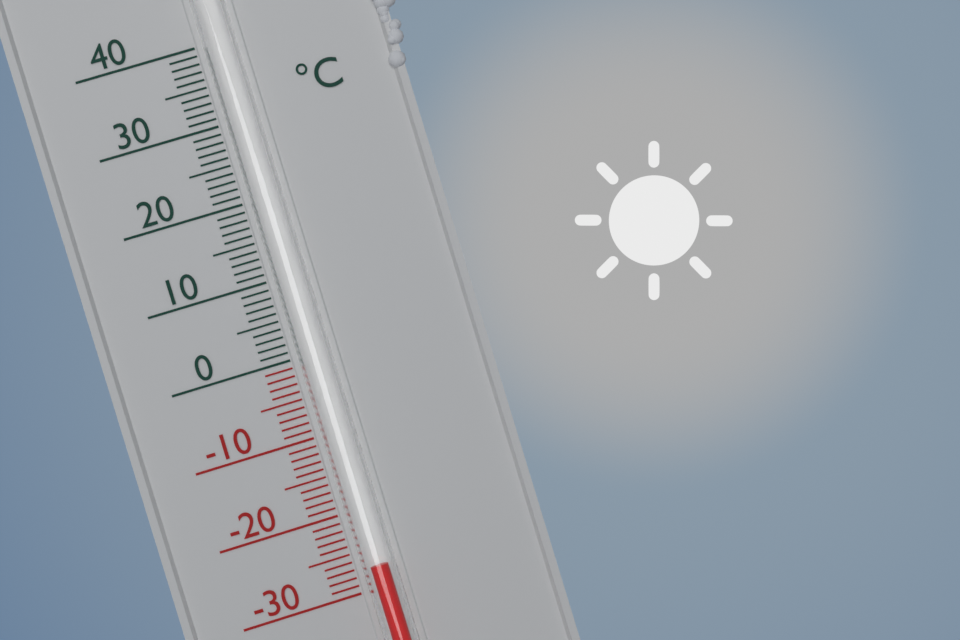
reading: -27 °C
